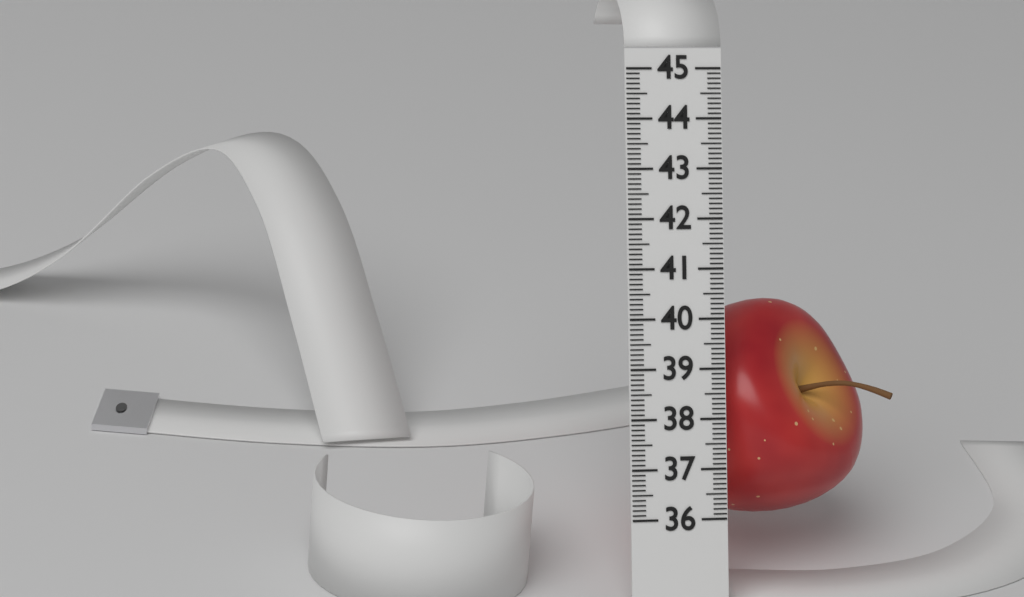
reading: 40.4 (no unit)
